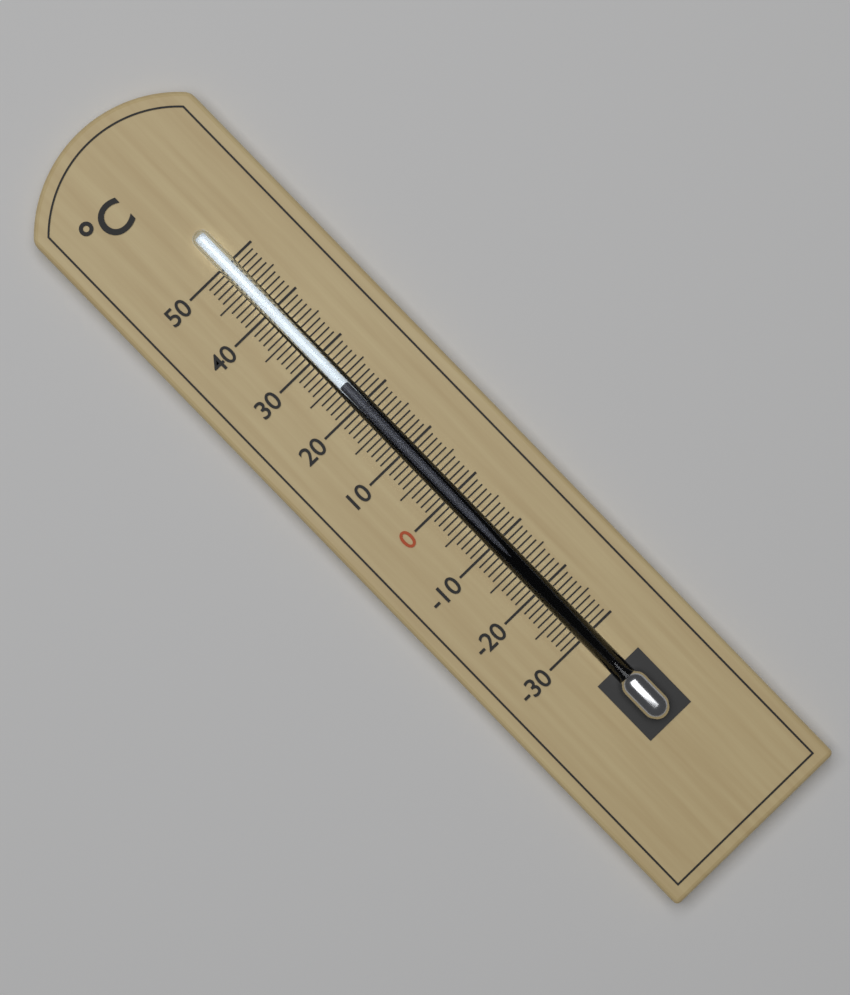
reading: 24 °C
